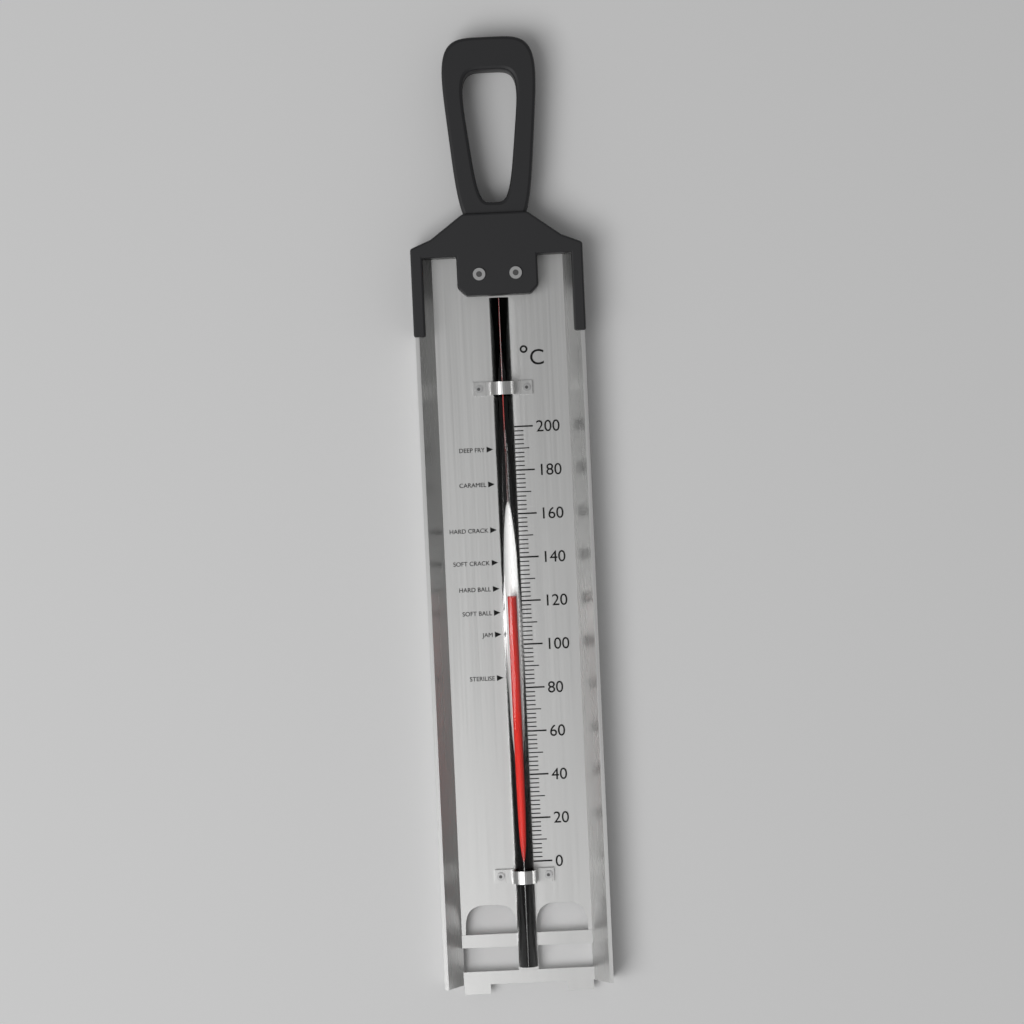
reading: 122 °C
